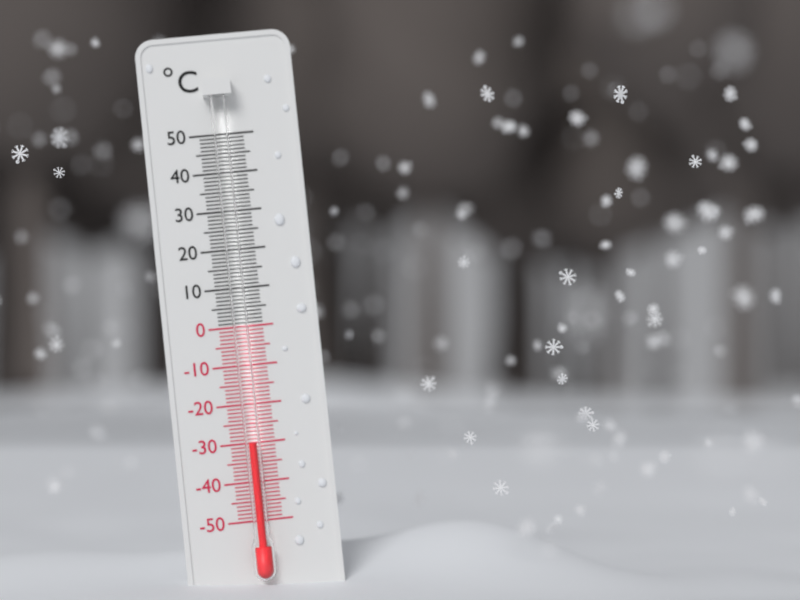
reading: -30 °C
